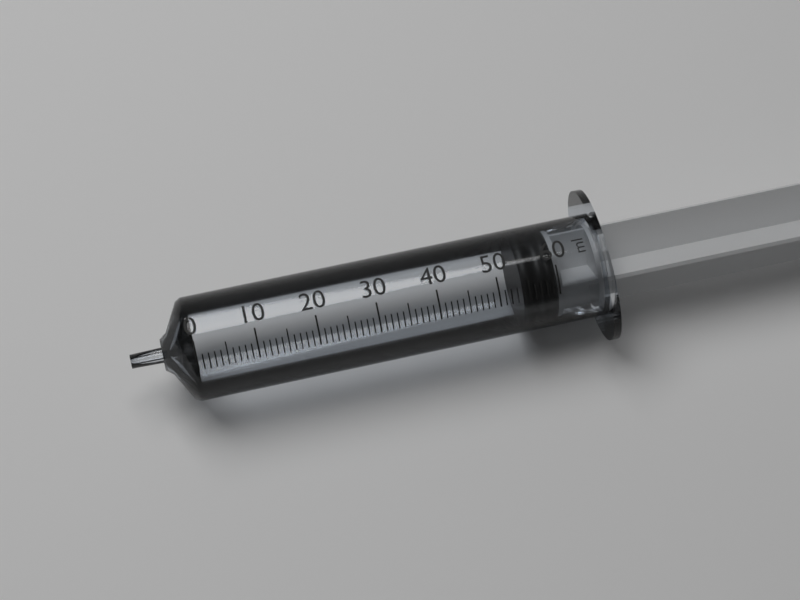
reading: 54 ml
